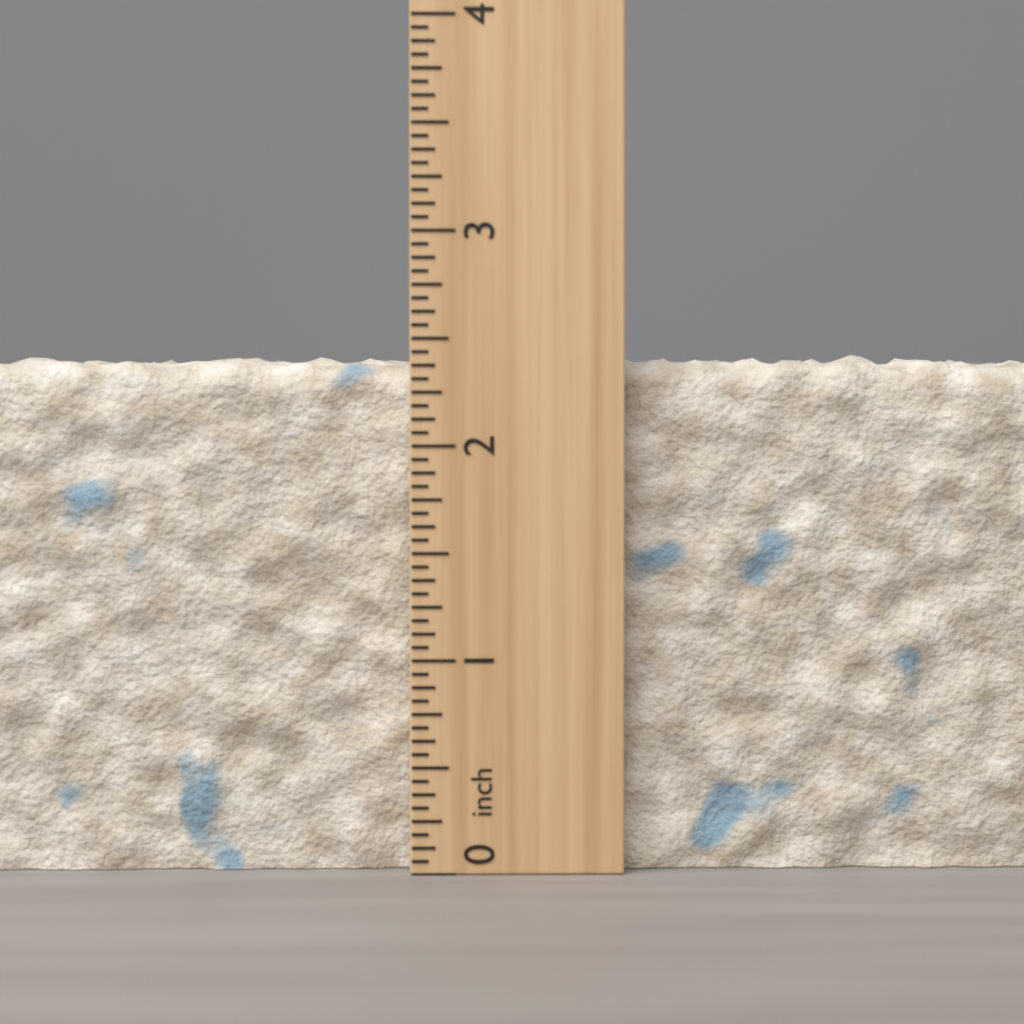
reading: 2.4375 inch
